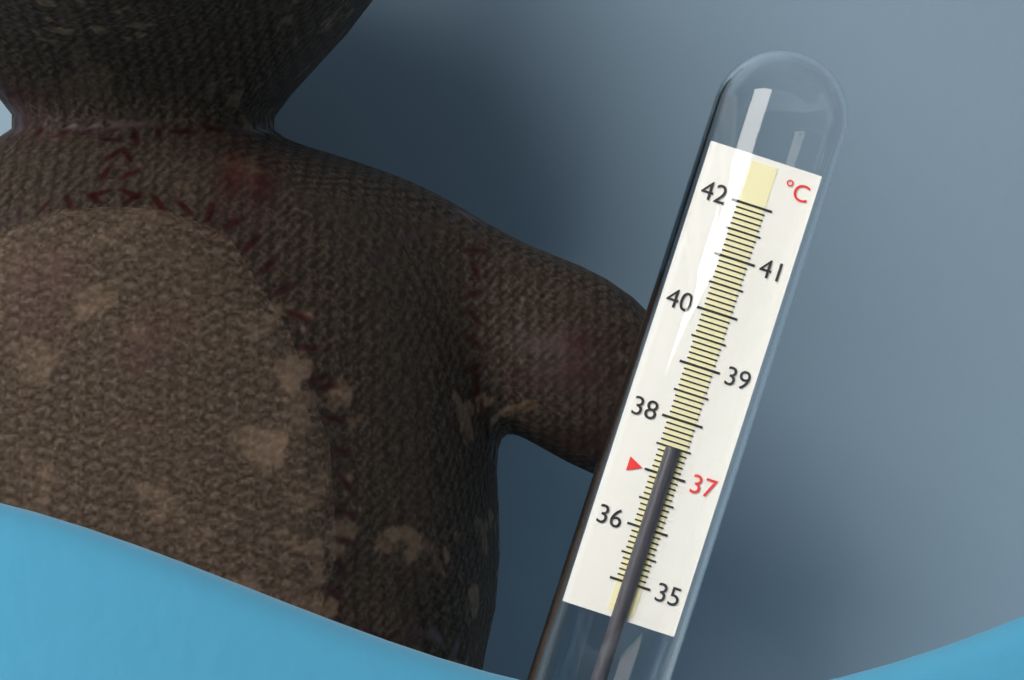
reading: 37.5 °C
